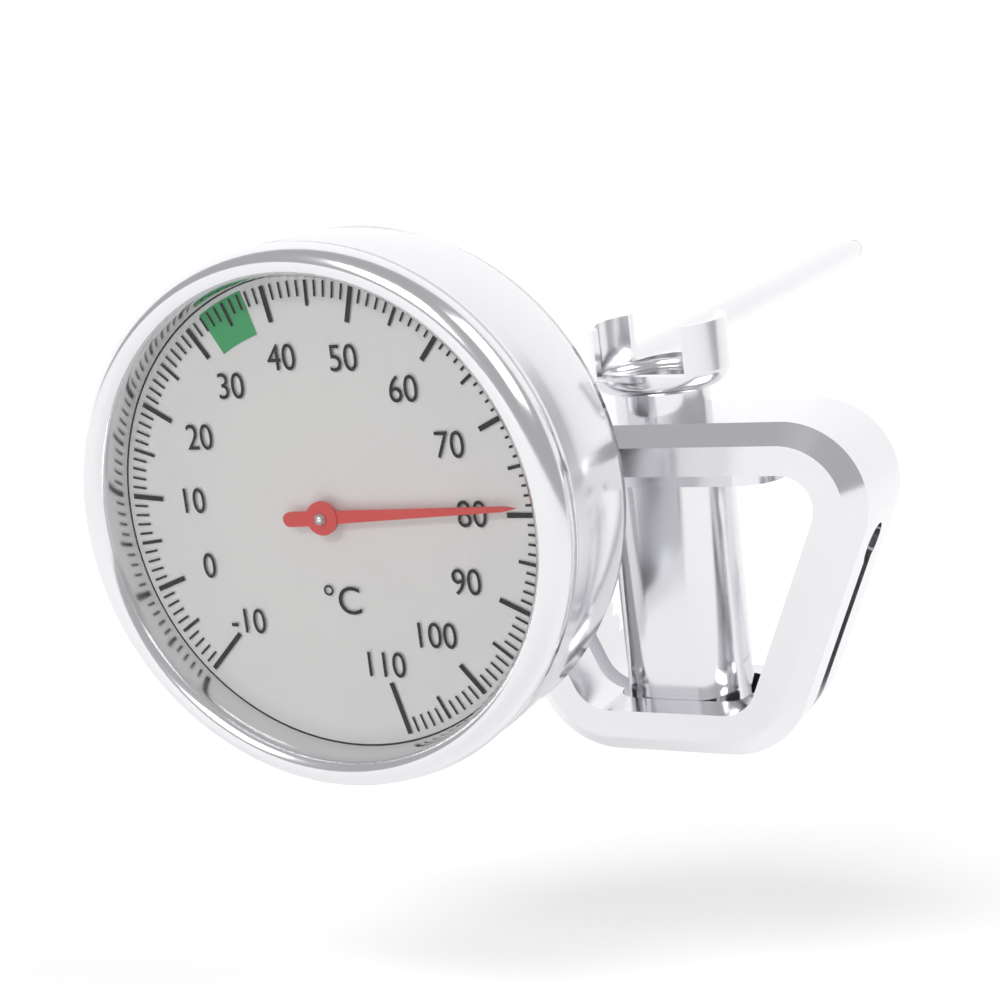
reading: 79 °C
